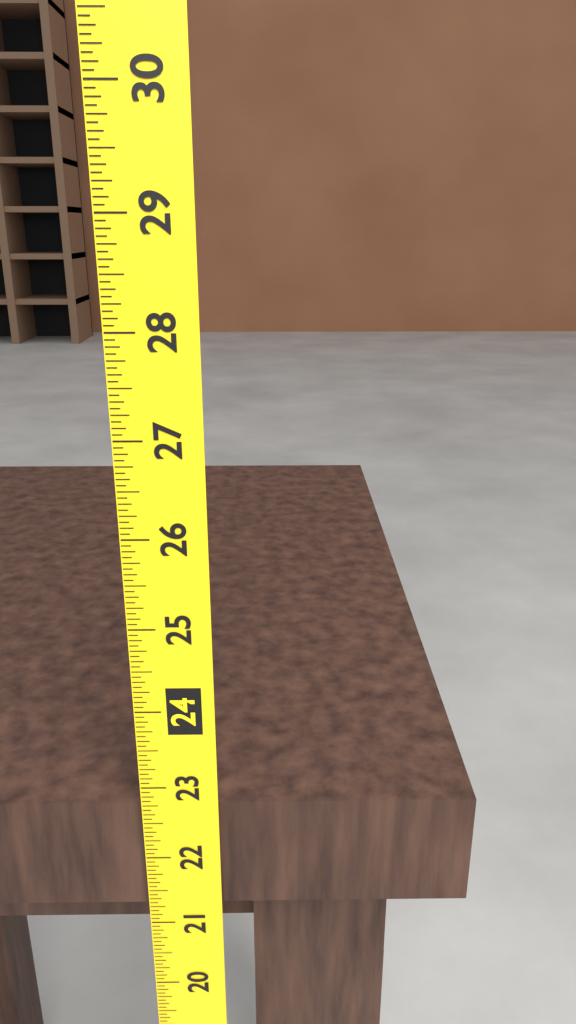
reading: 22.6875 (no unit)
